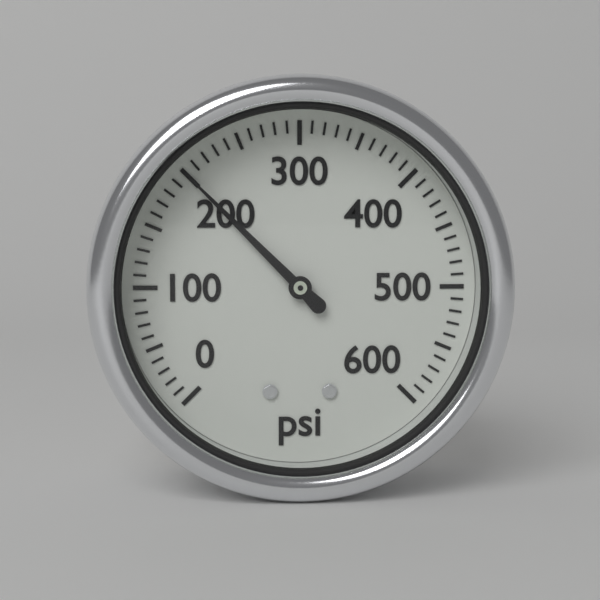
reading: 200 psi
